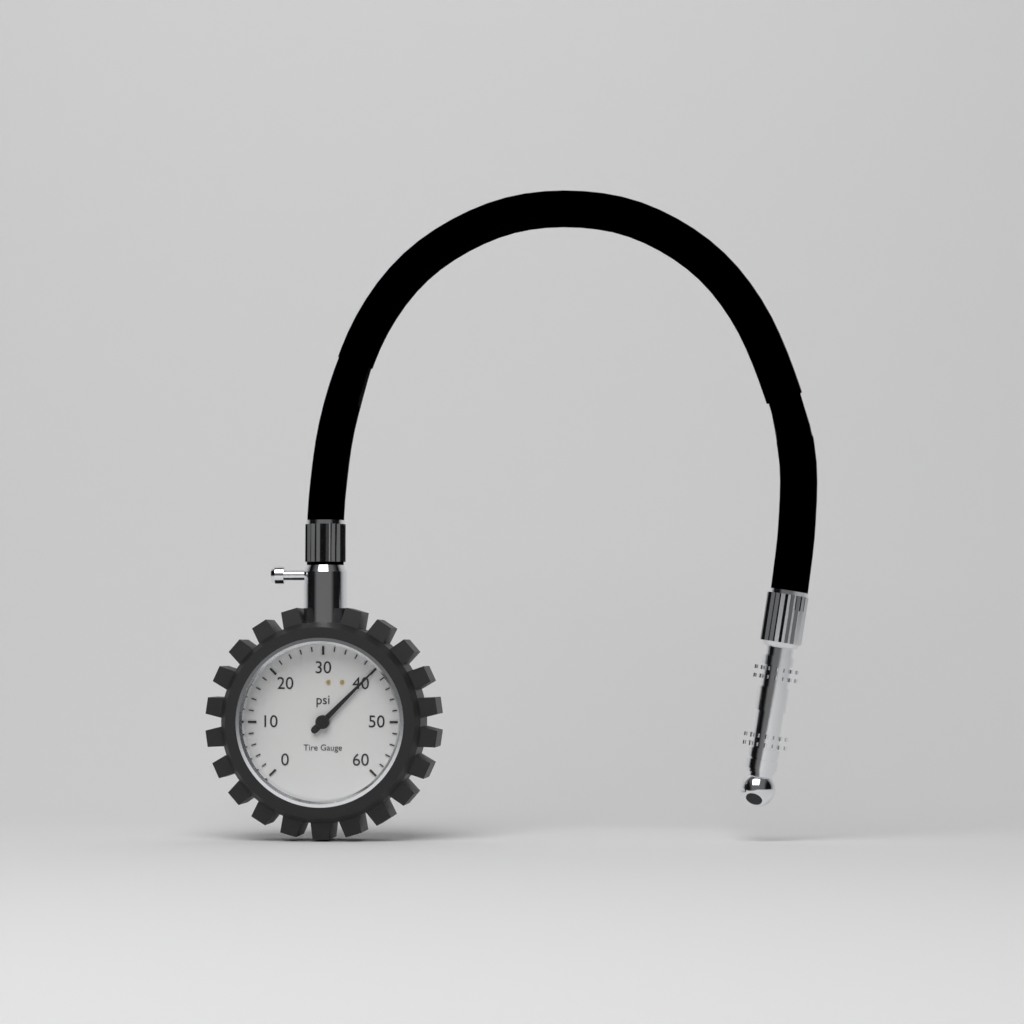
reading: 40 psi
